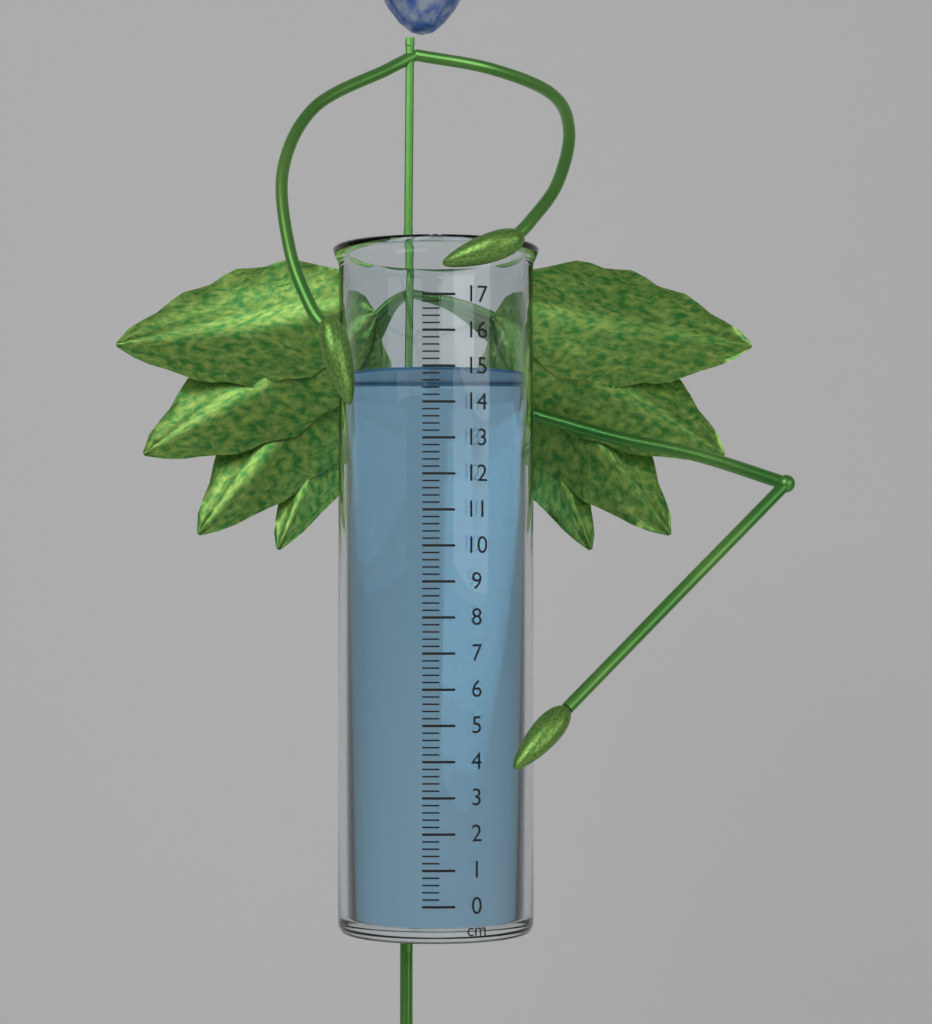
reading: 15.0 cm
